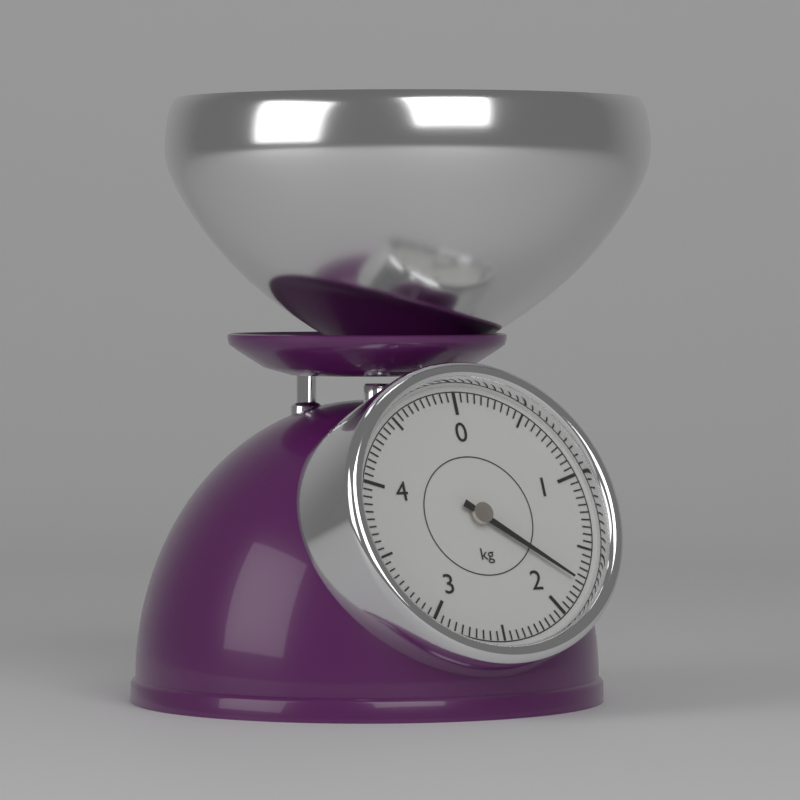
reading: 1.75 kg
